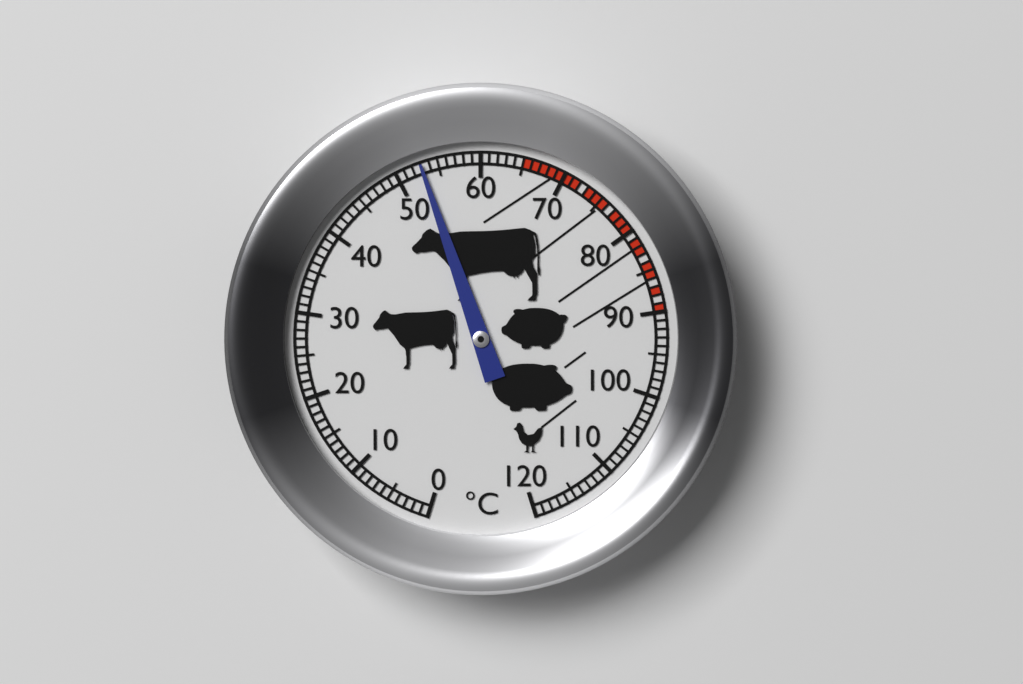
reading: 53 °C
